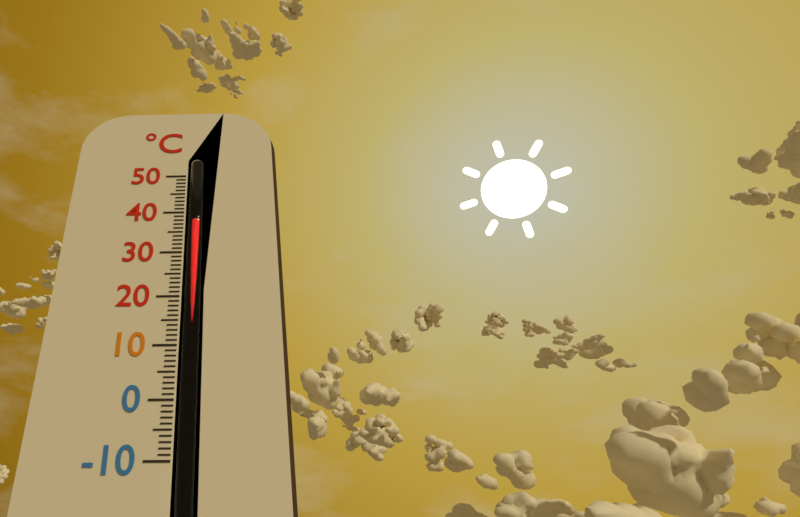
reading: 38 °C
